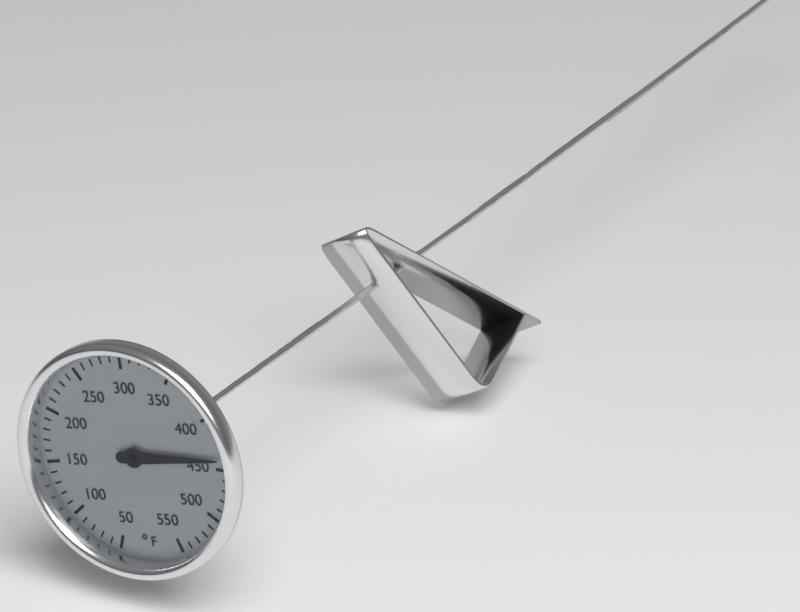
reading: 440 °F
